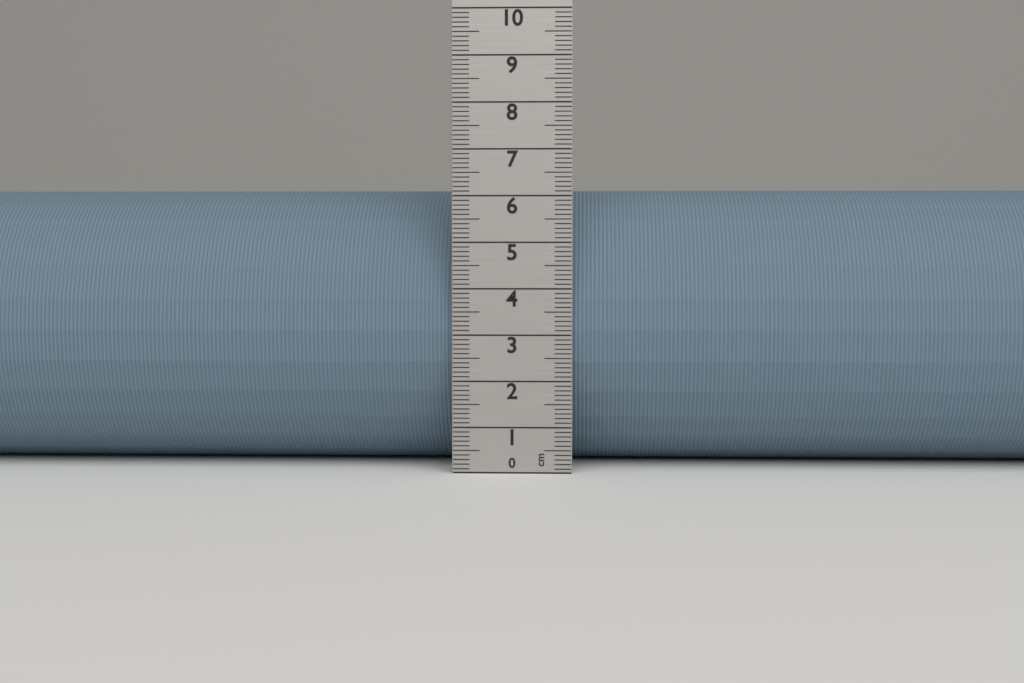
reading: 6.2 cm
